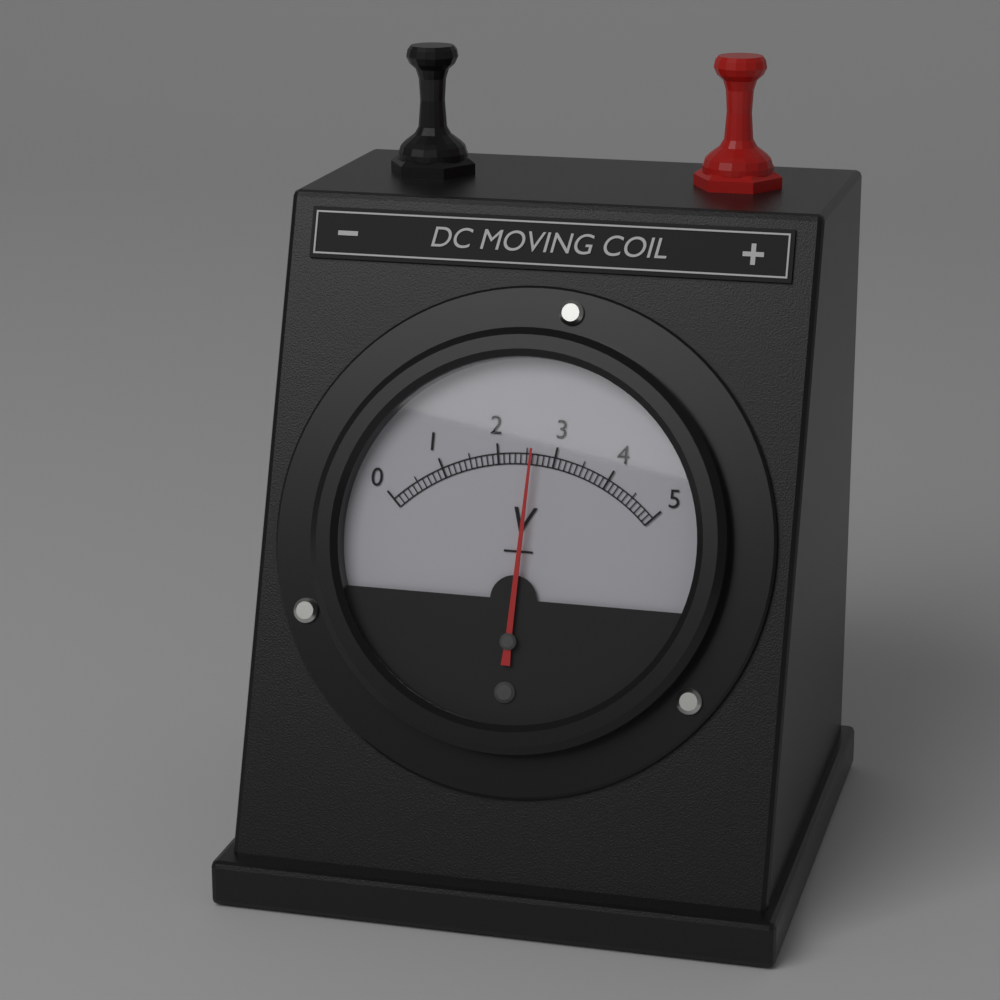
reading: 2.6 V
